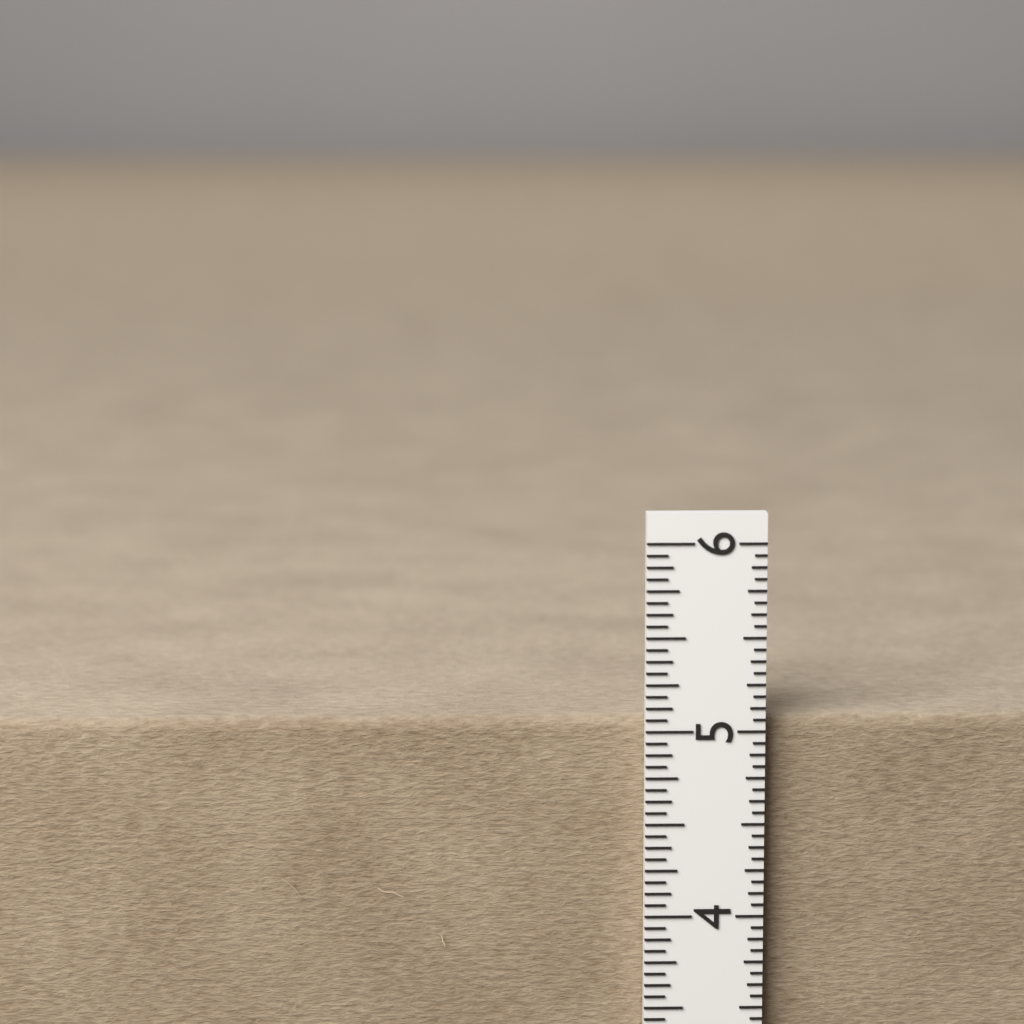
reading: 5.0625 in
